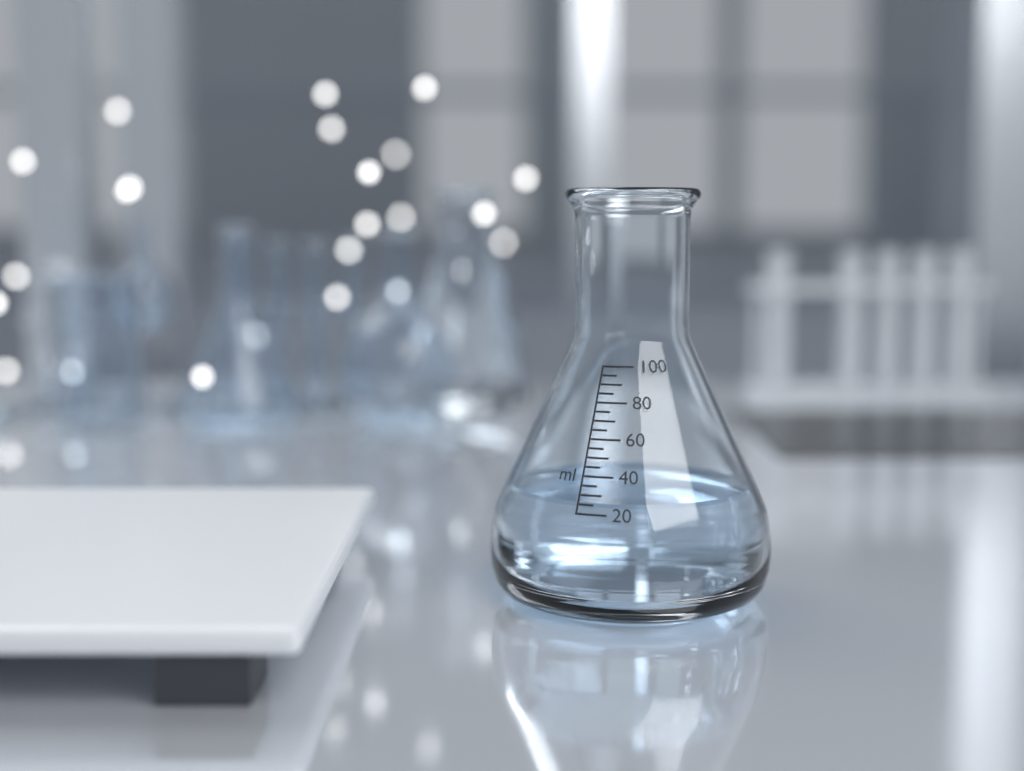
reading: 25 ml
